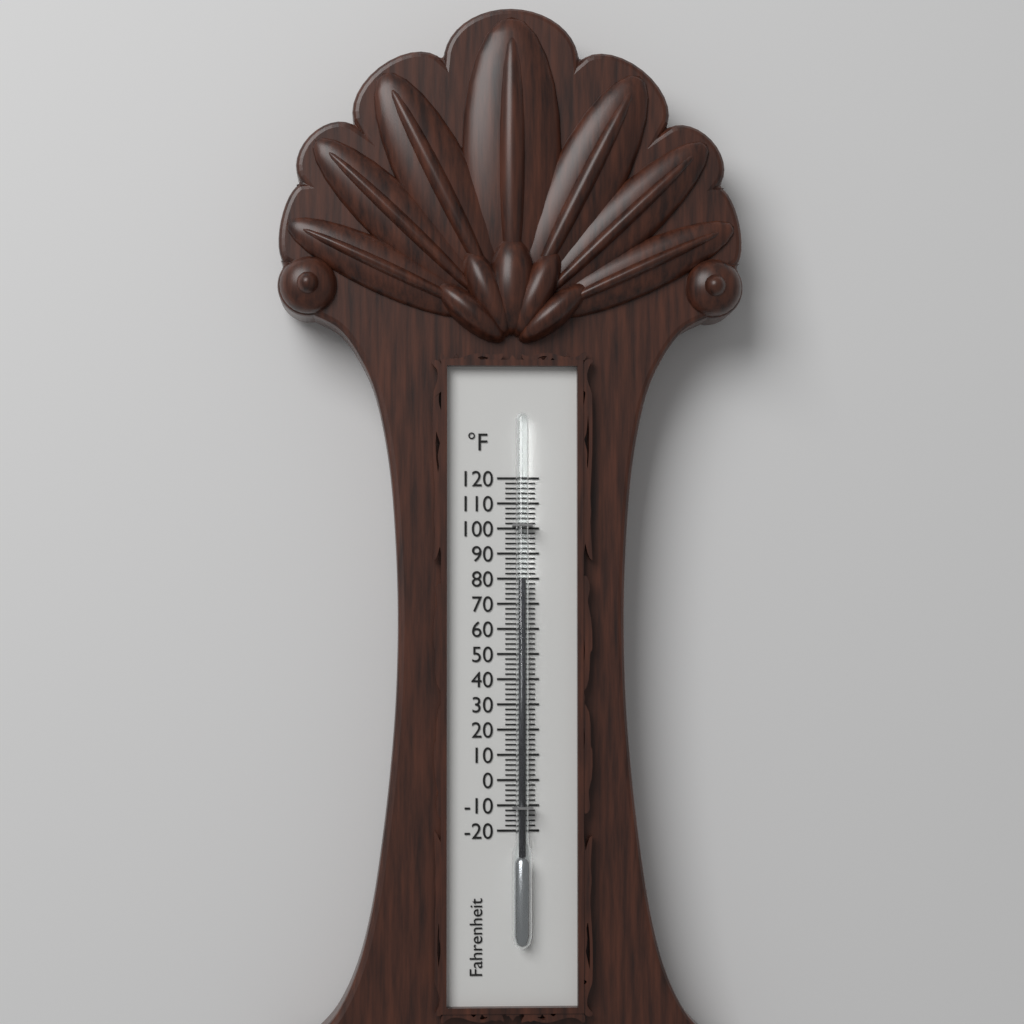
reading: 80 °F
